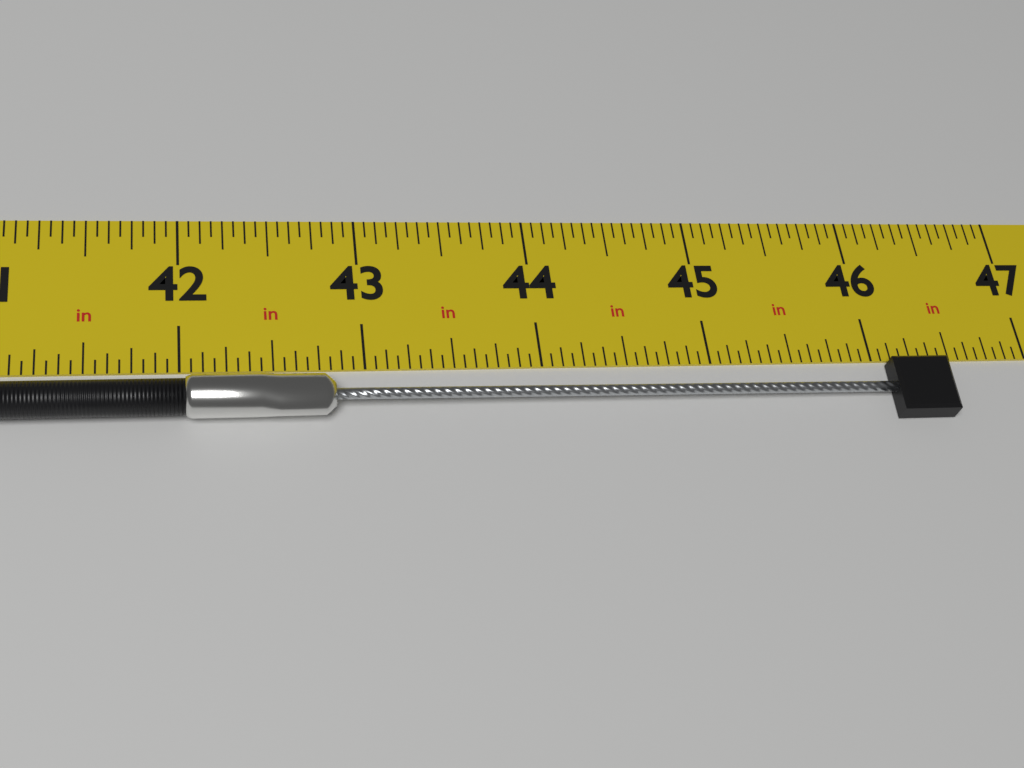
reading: 46.4375 in
